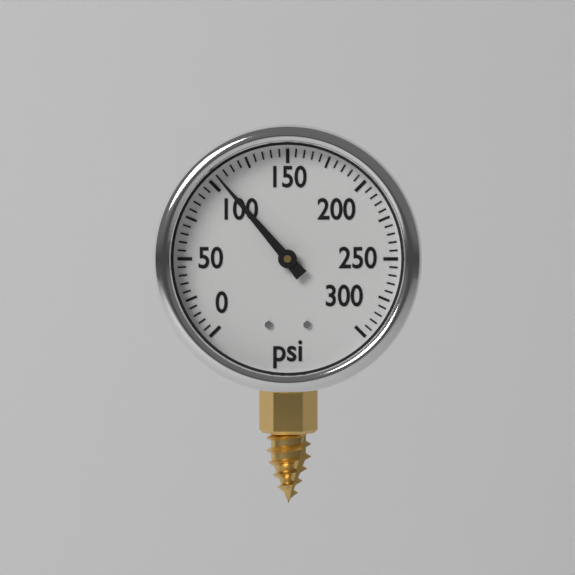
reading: 105 psi
